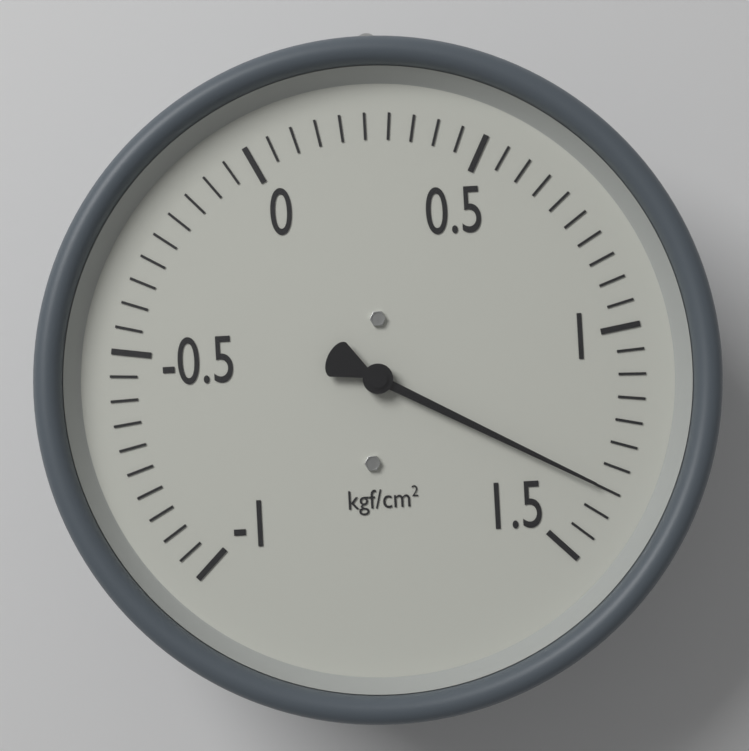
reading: 1.35 kgf/cm²
